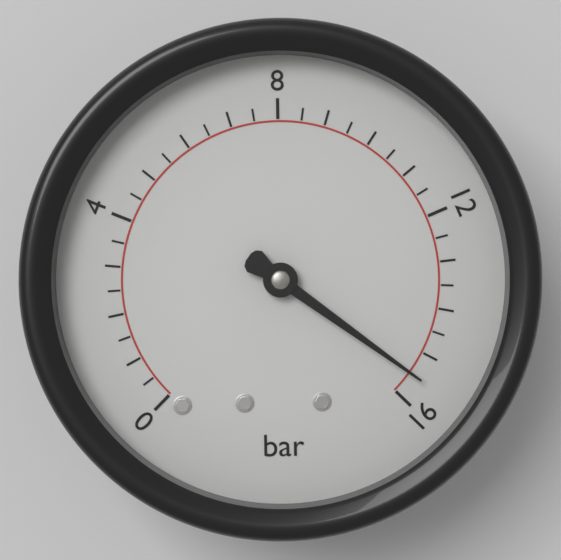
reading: 15.5 bar
